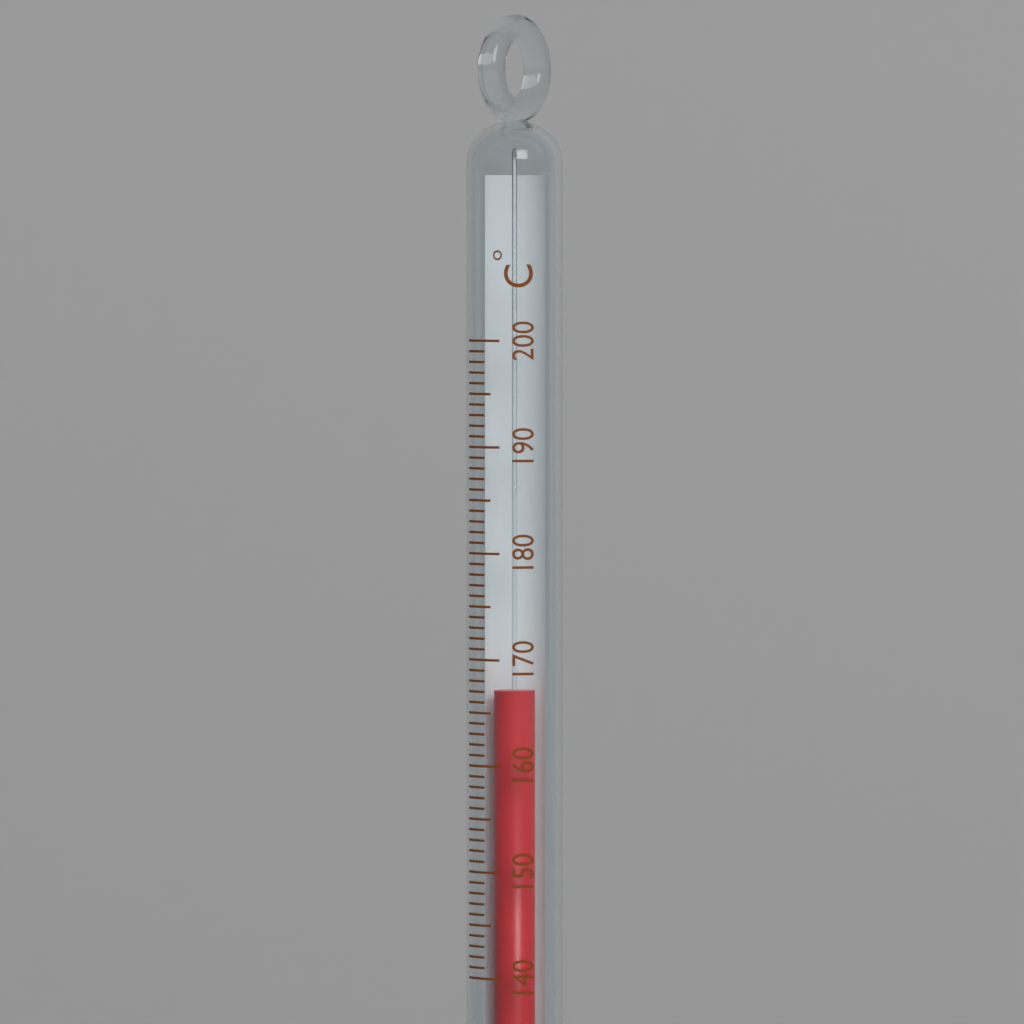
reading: 167 °C
